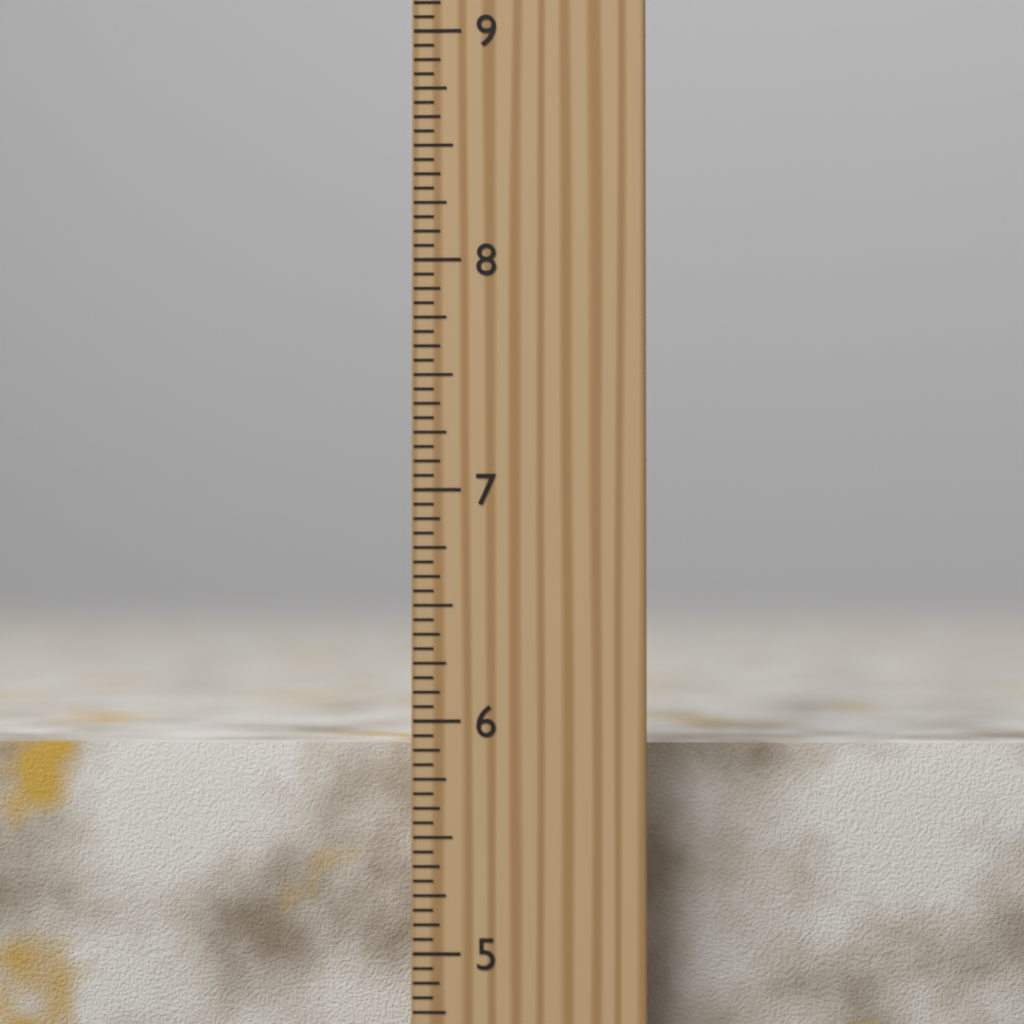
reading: 5.8750 inch
